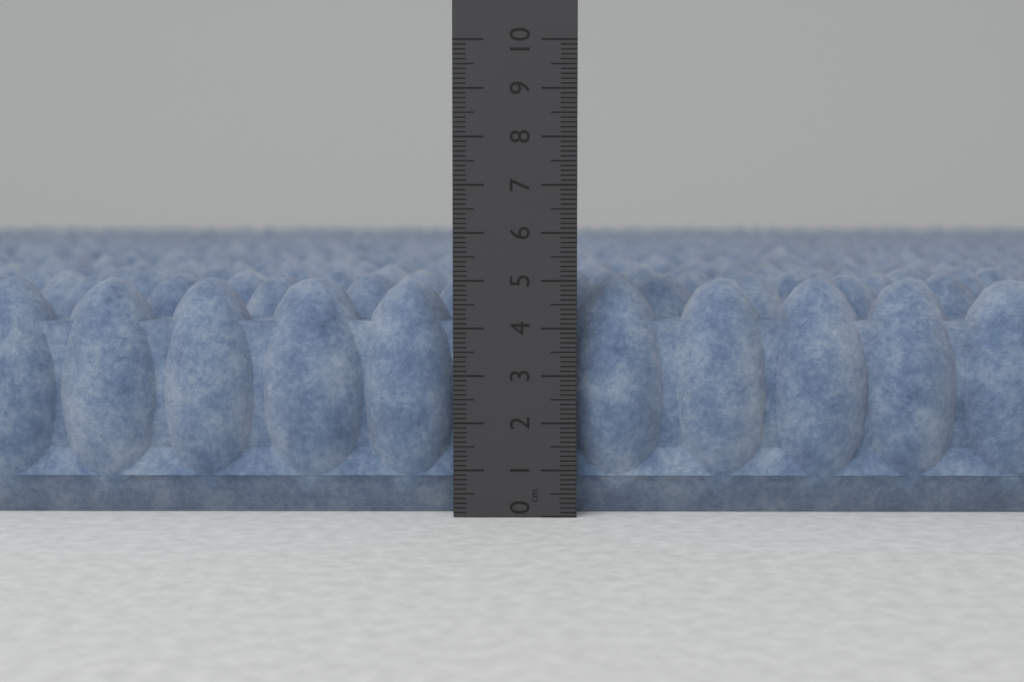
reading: 5.1 cm
